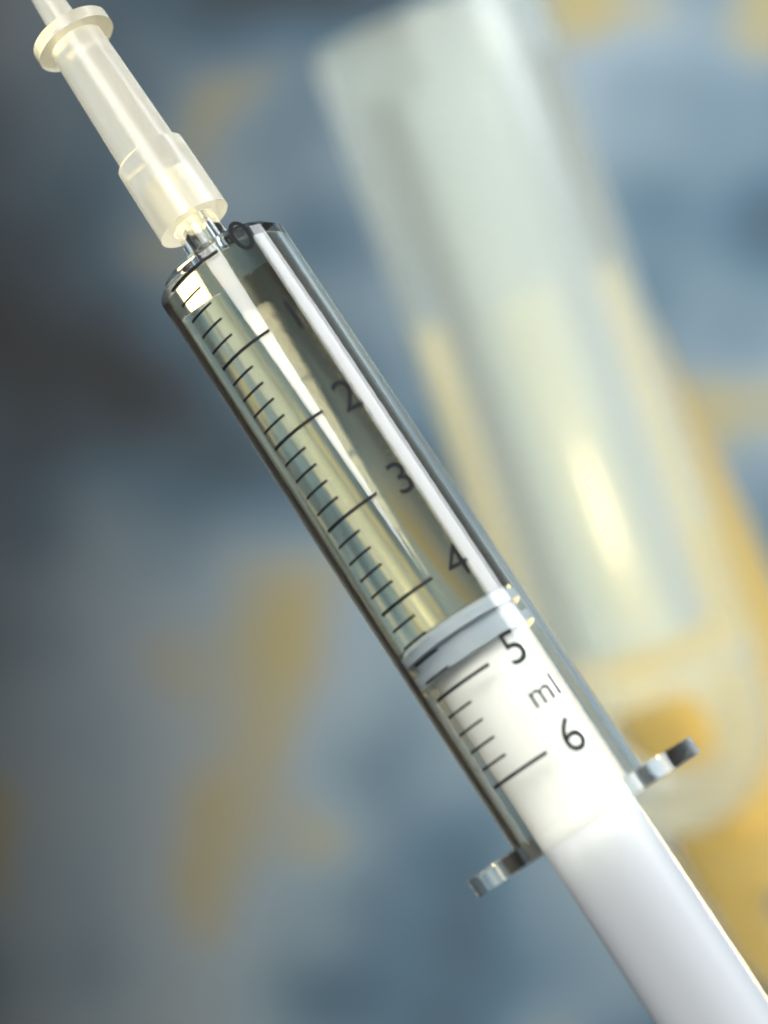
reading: 4.4 ml
